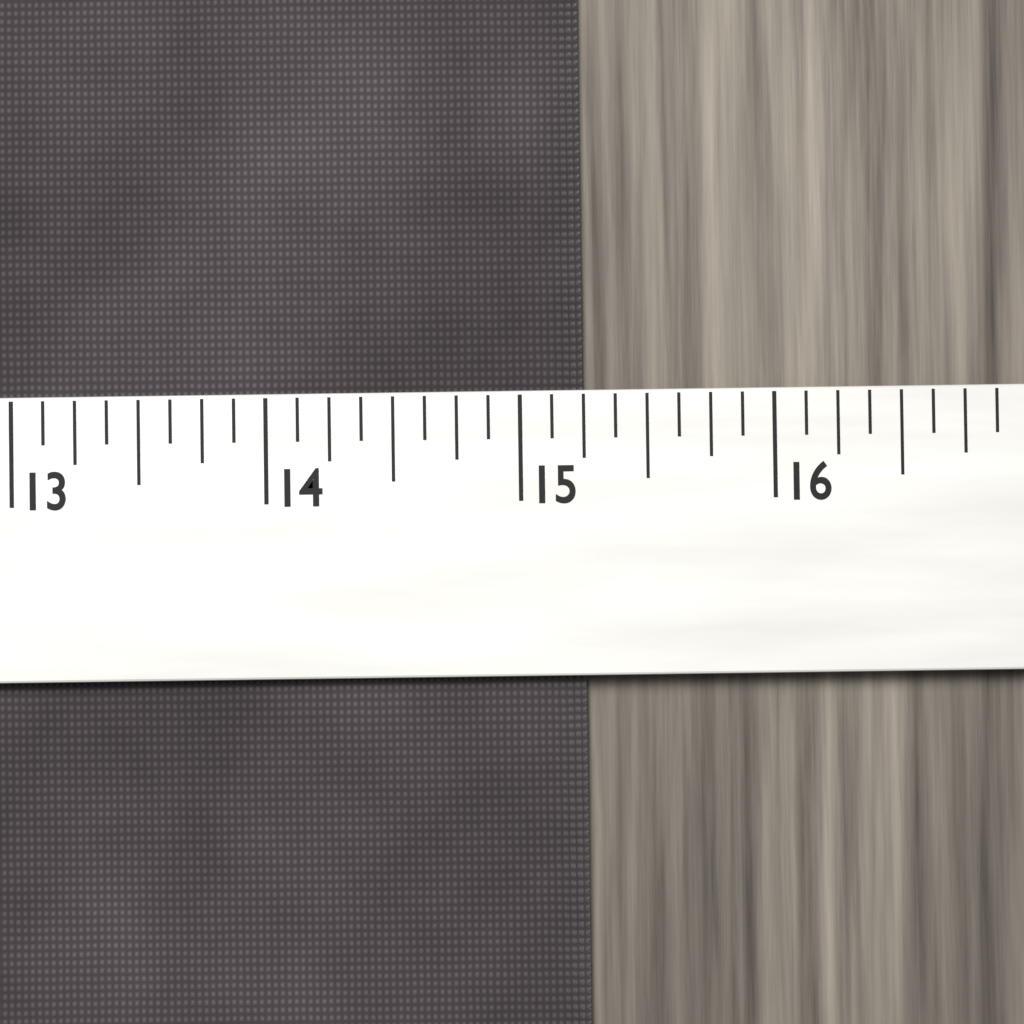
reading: 15.250 (no unit)
